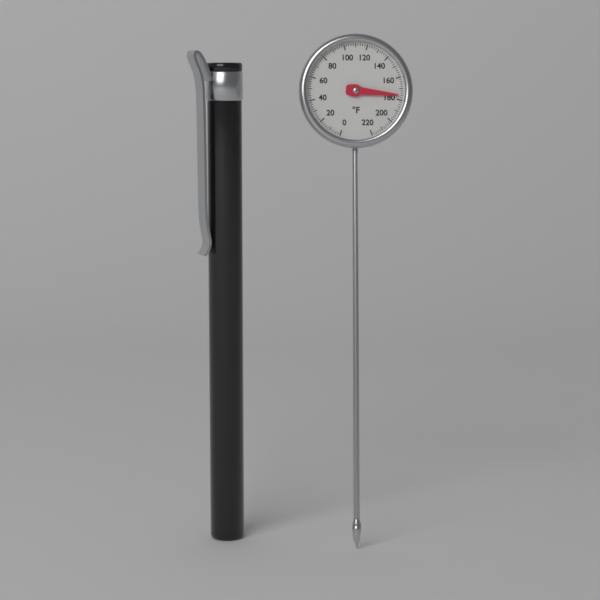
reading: 176 °F
